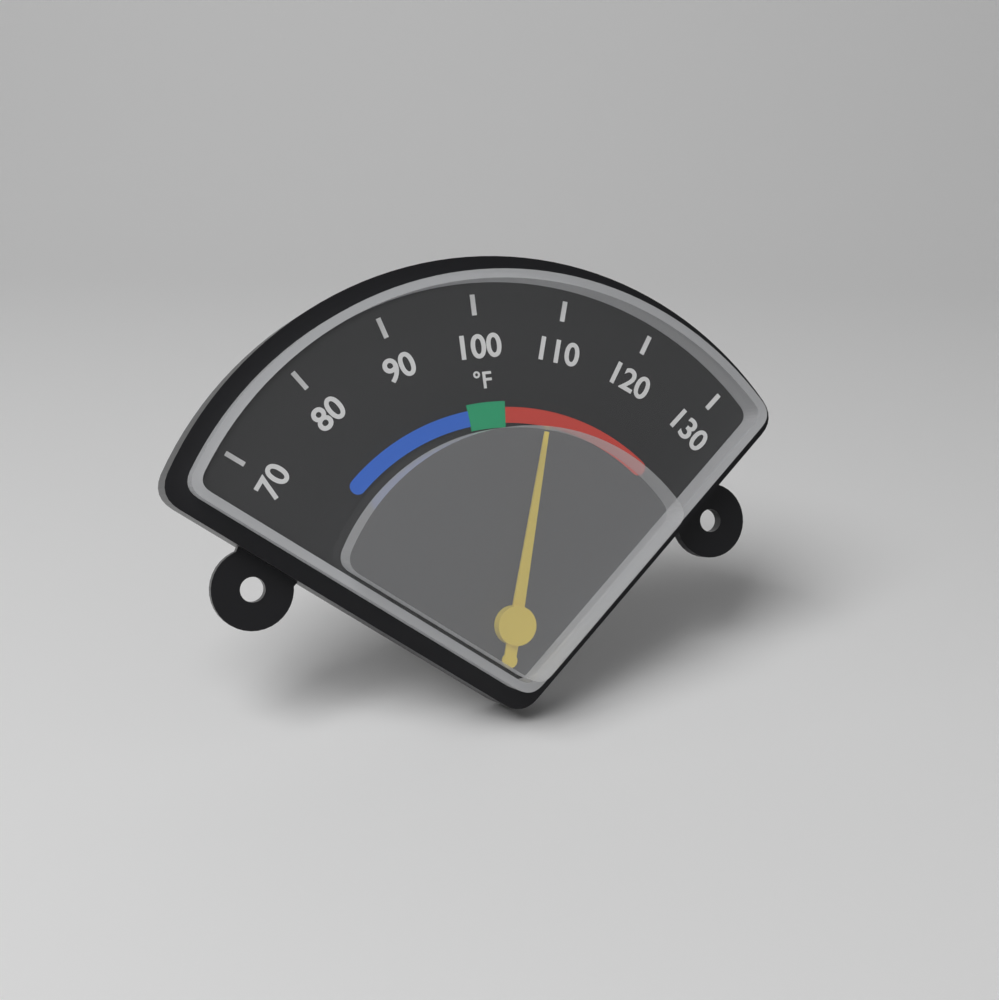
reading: 110 °F
